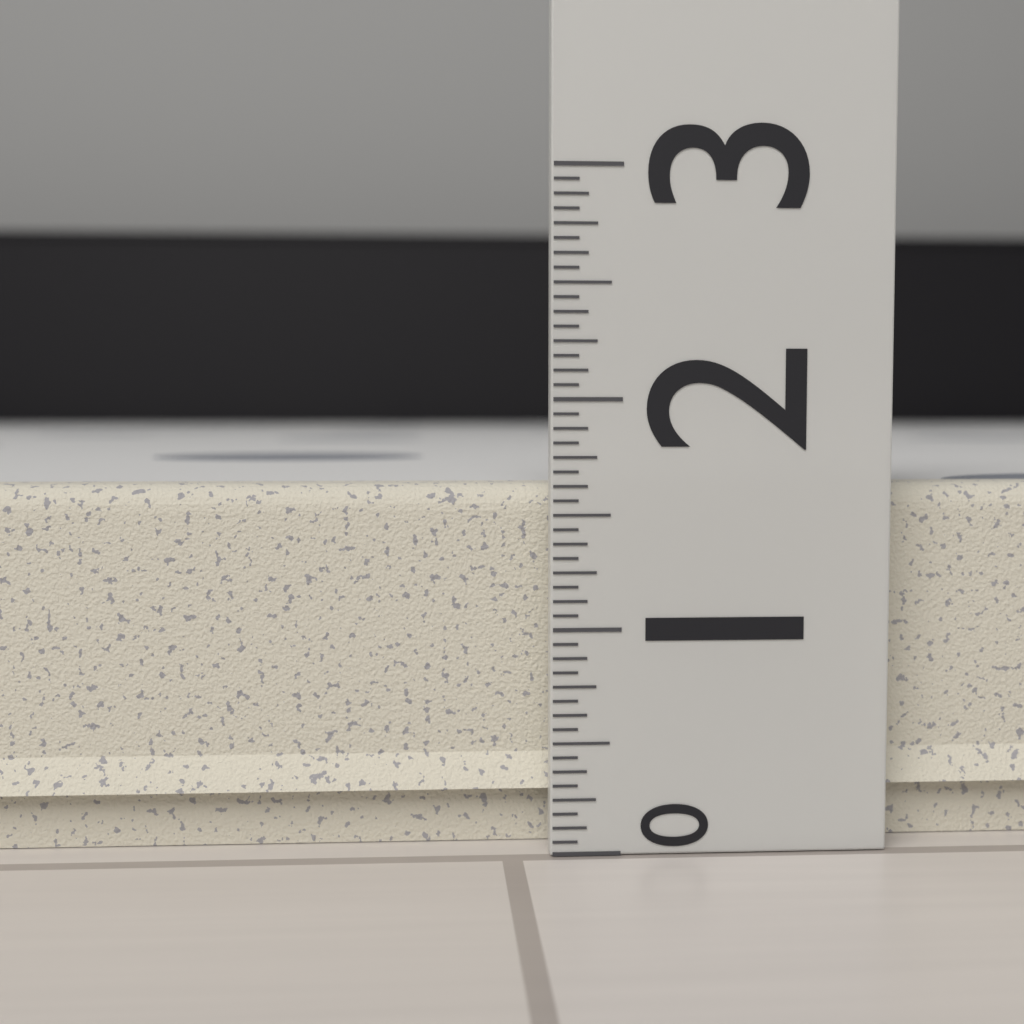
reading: 1.6250 (no unit)
